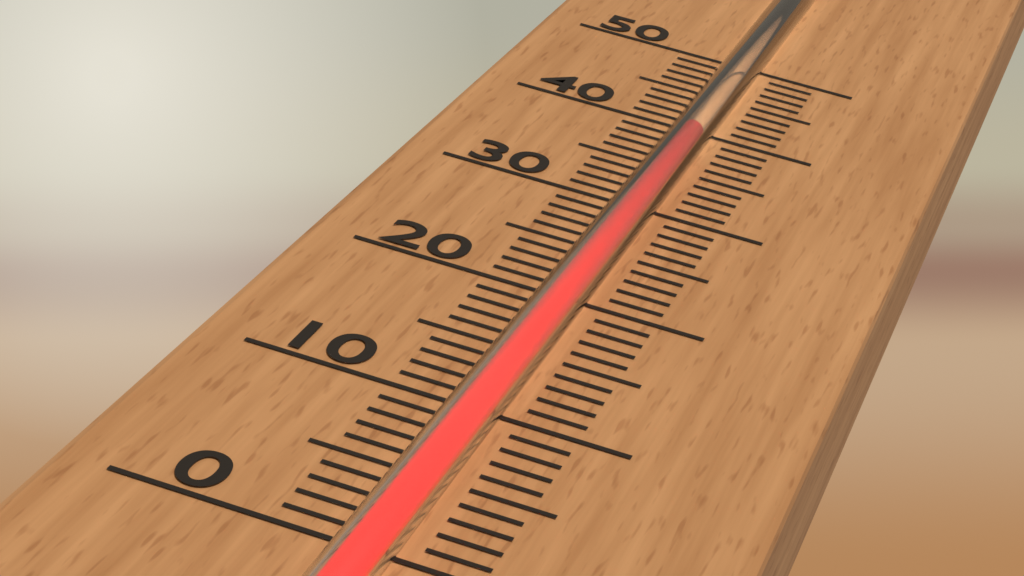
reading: 37 (no unit)
